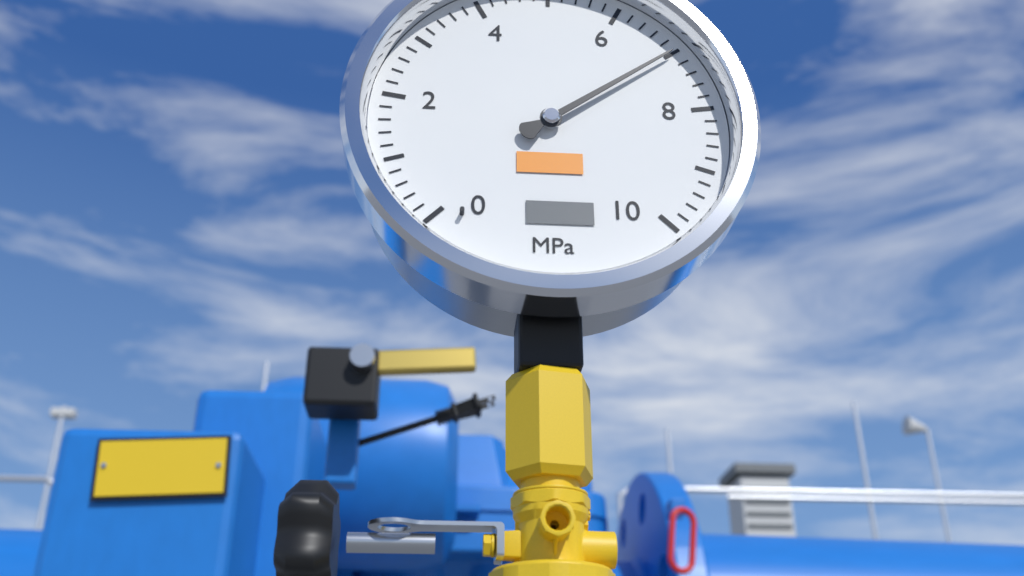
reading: 7.0 MPa
